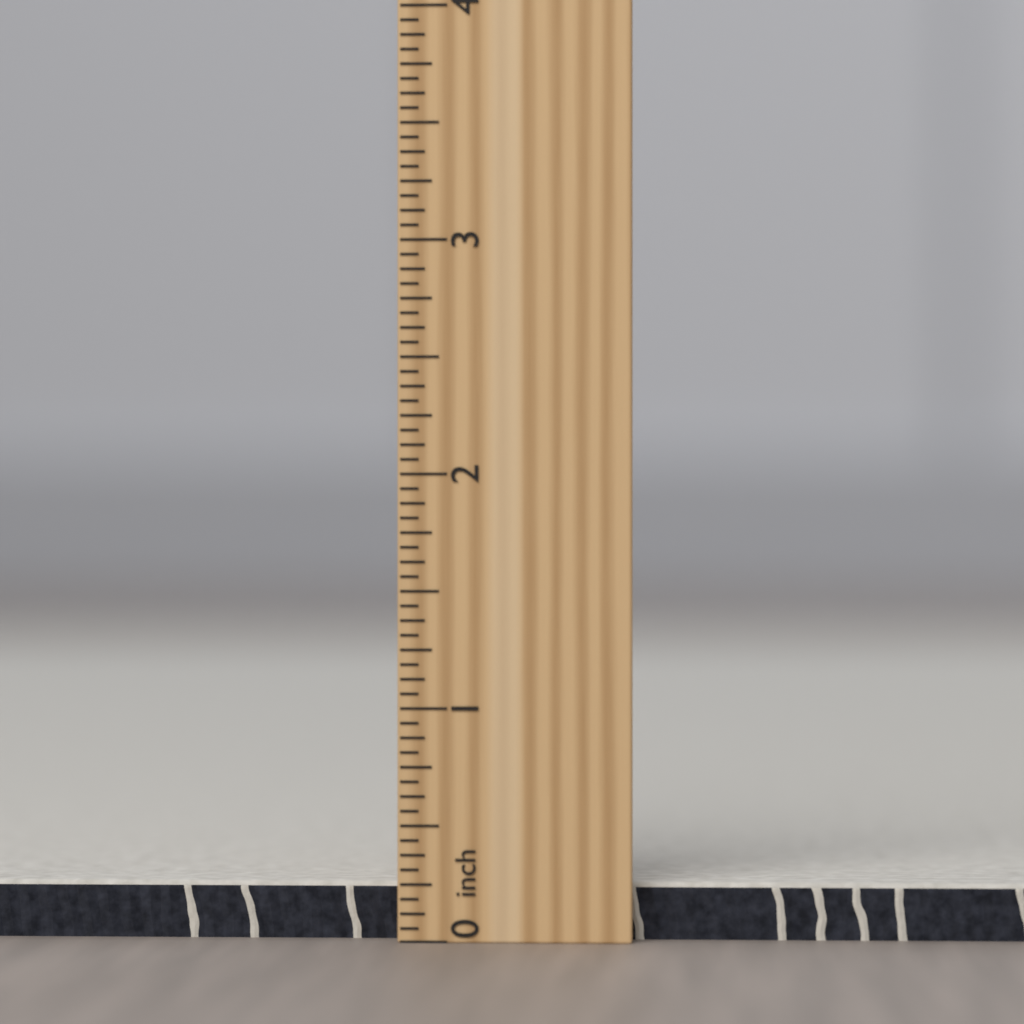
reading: 0.2500 inch
